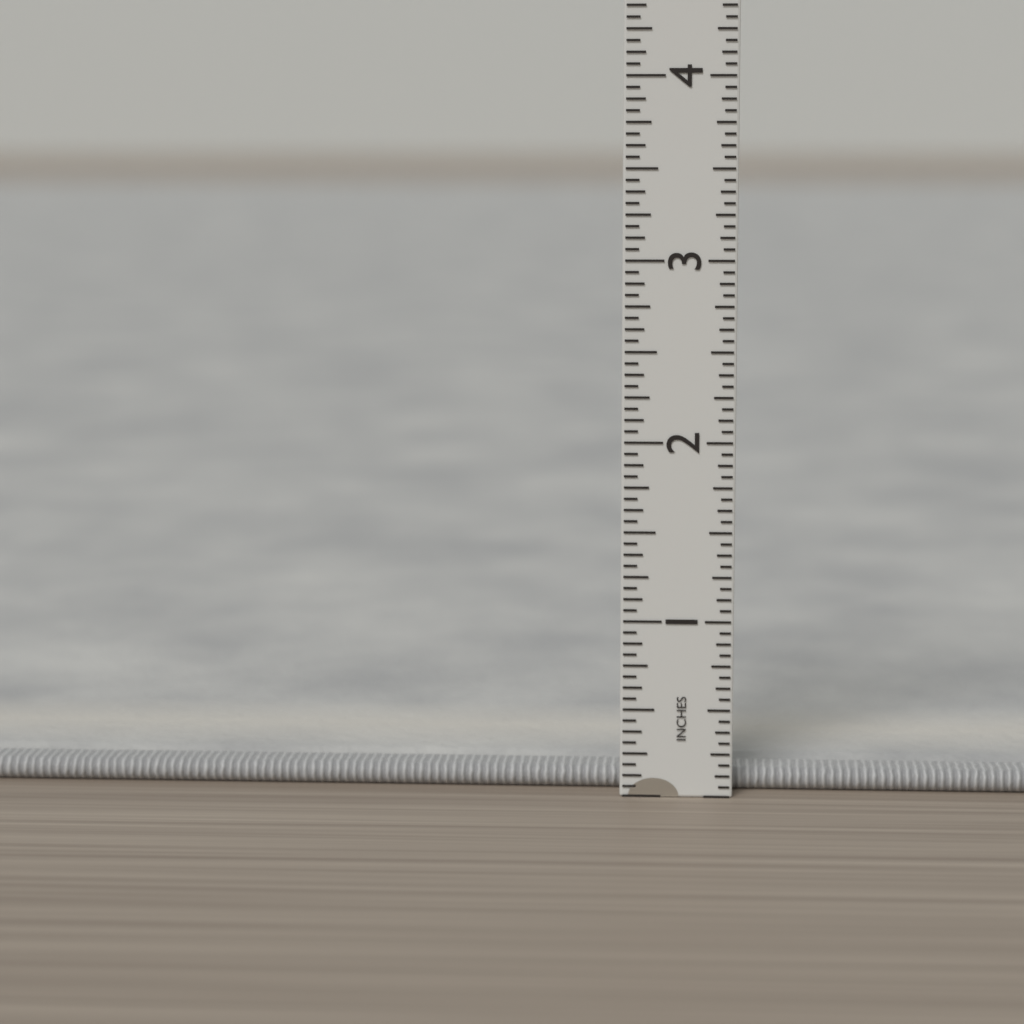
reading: 0.1250 in
